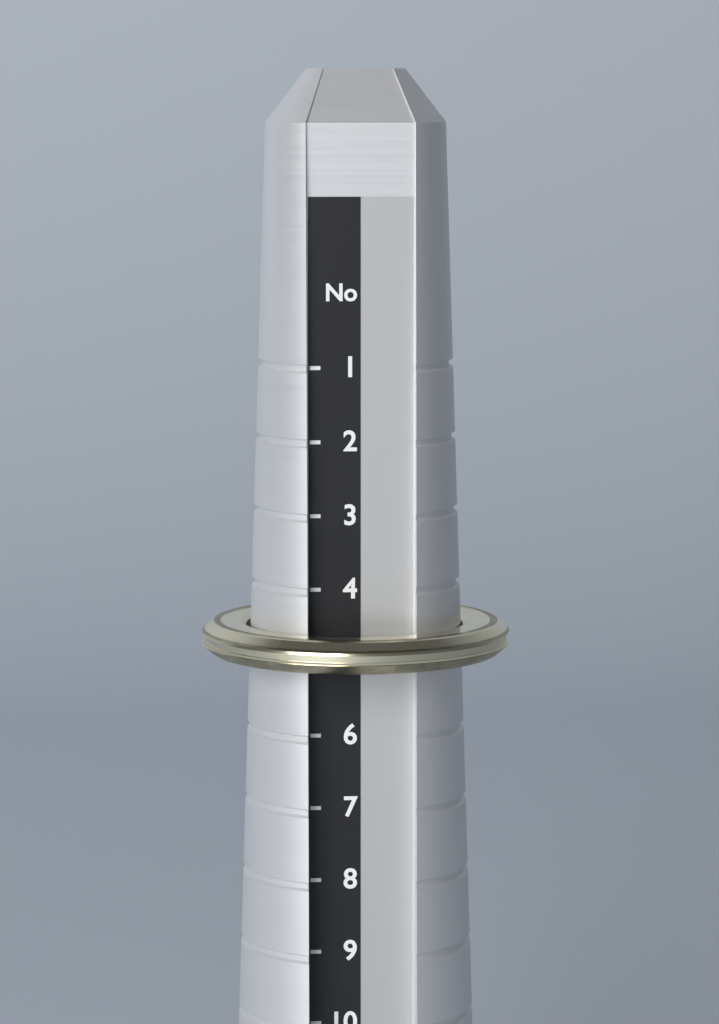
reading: 5 (no unit)
